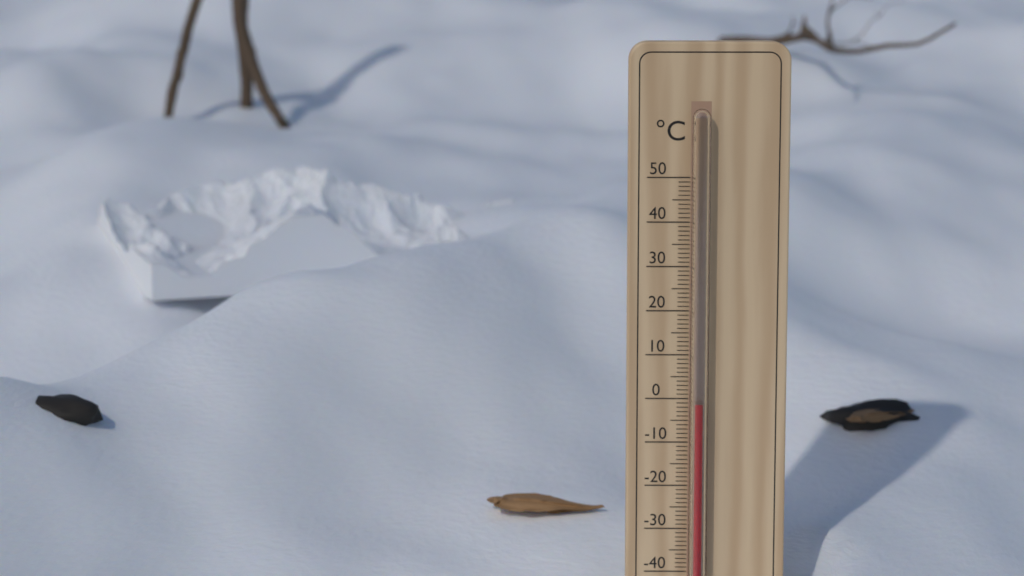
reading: -1 °C
